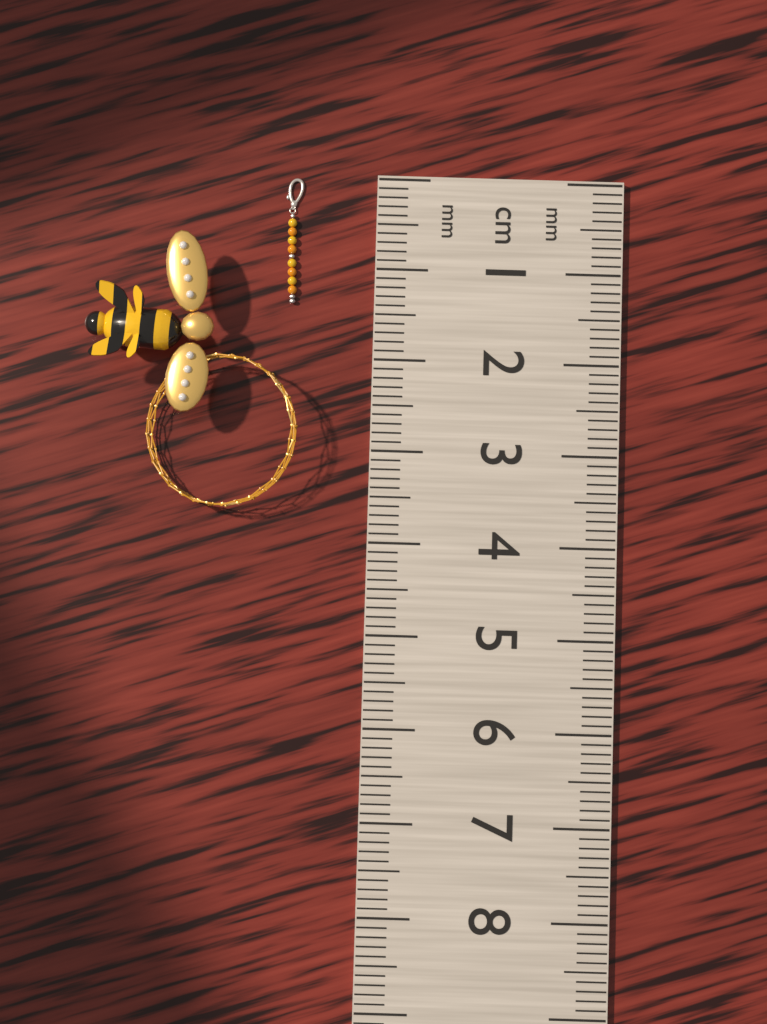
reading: 1.4 cm
